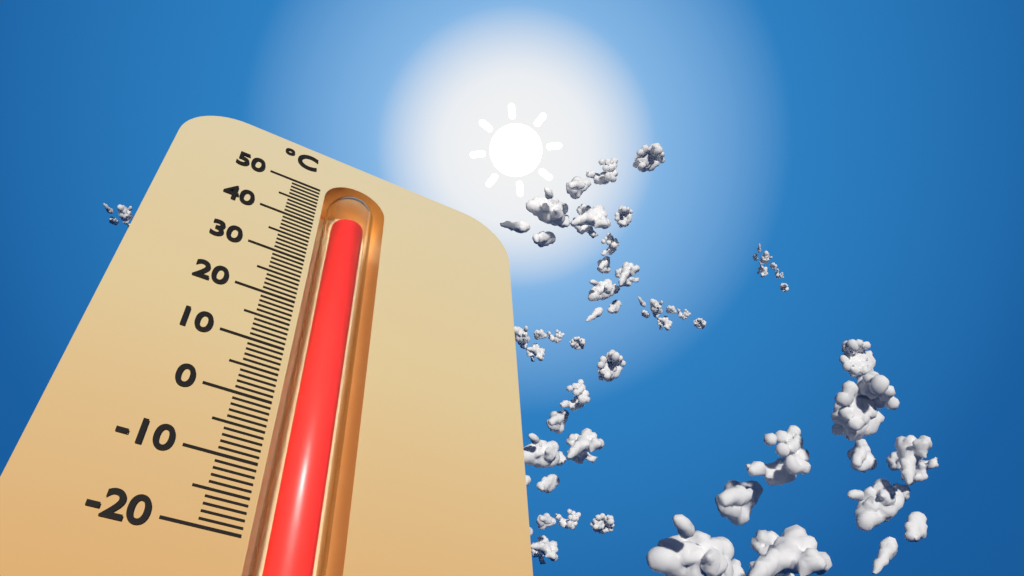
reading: 45 °C
